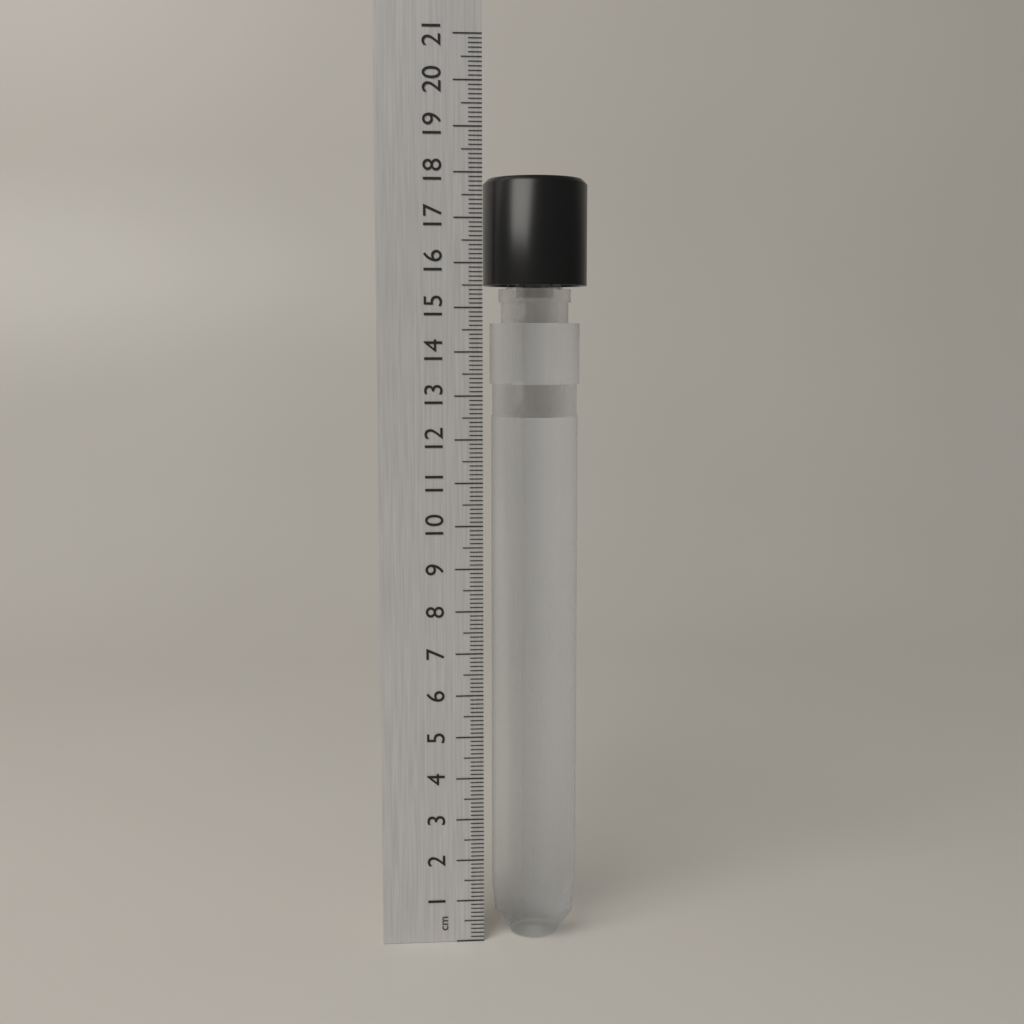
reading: 17.9 cm
